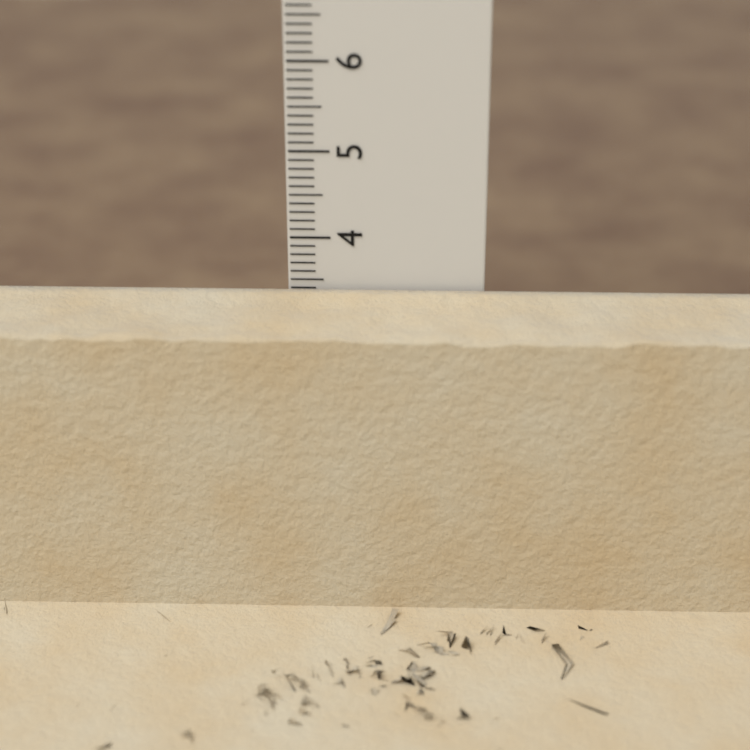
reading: 3.4 cm
